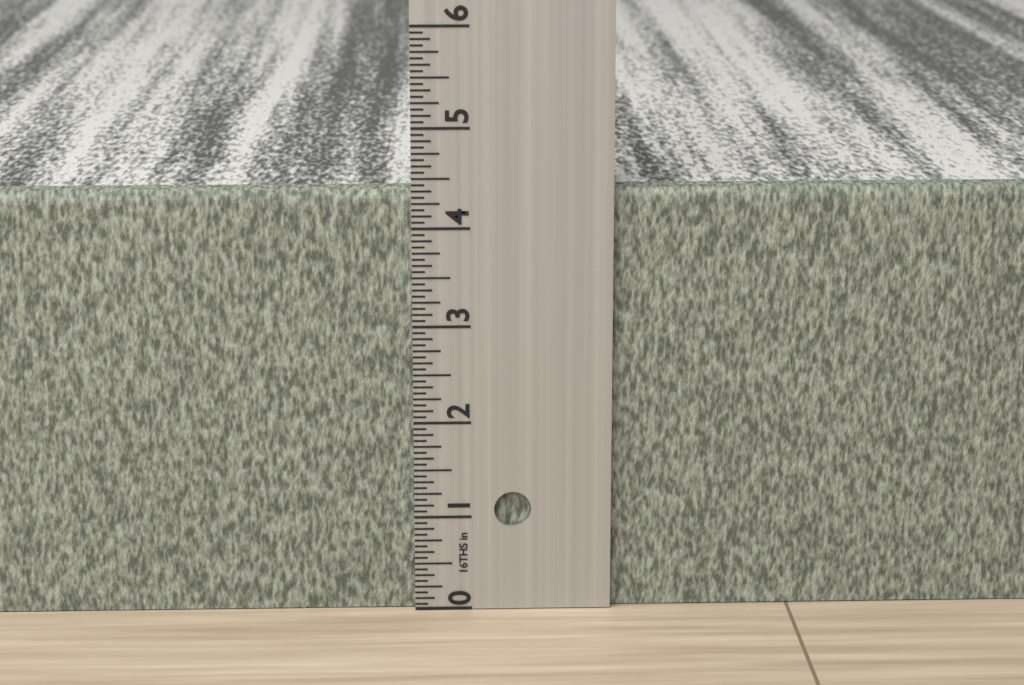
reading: 4.3750 in
